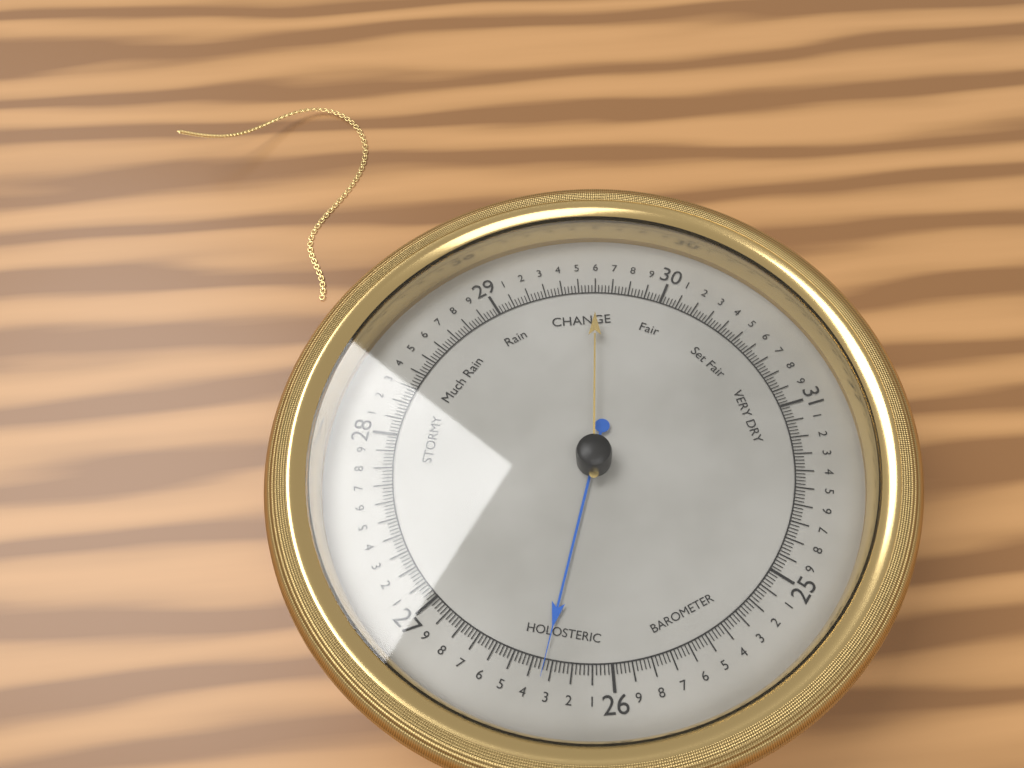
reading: 26.34 (no unit)
